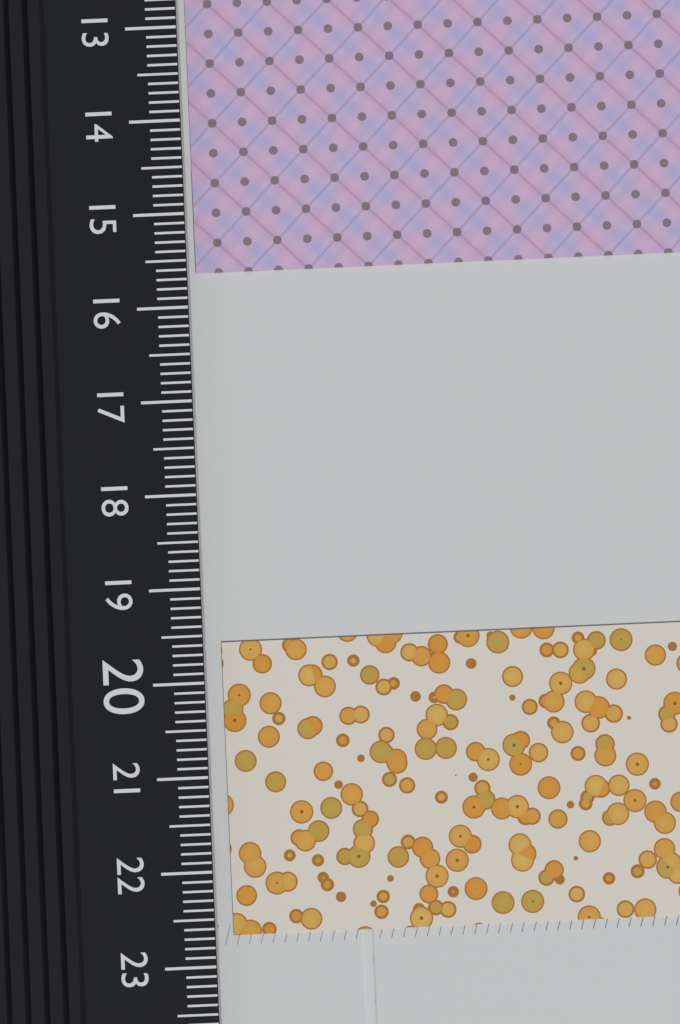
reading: 15.6 cm
